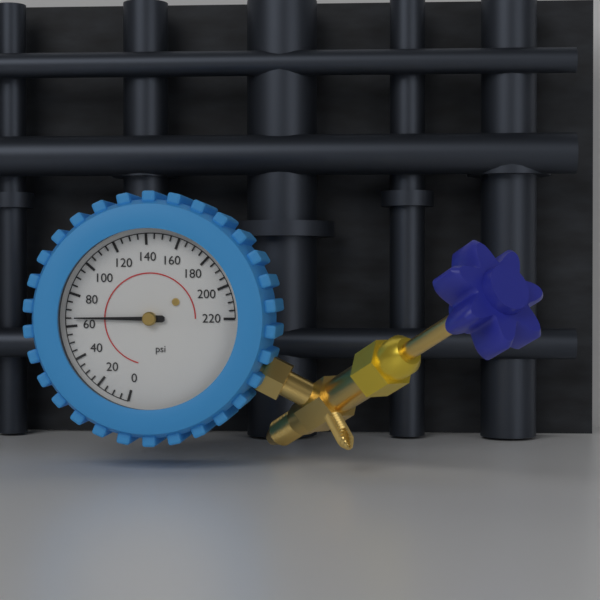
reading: 65 psi
